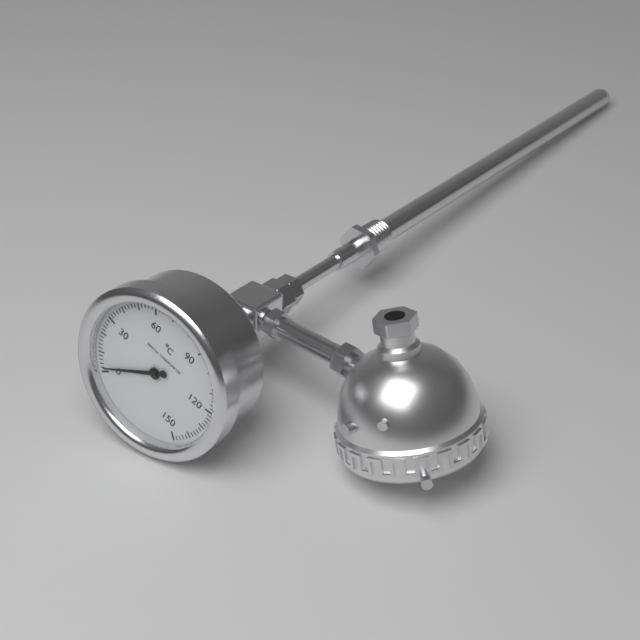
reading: 2 °C
